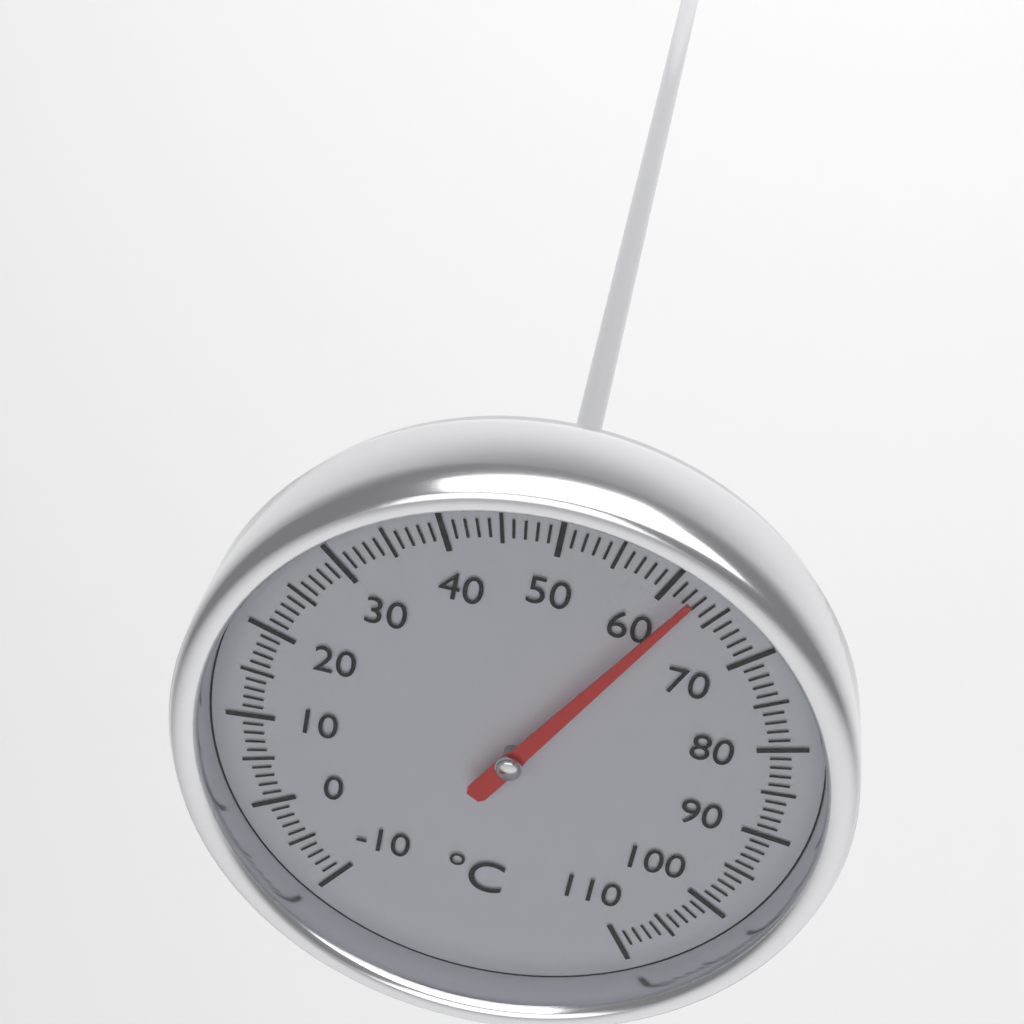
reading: 62 °C
